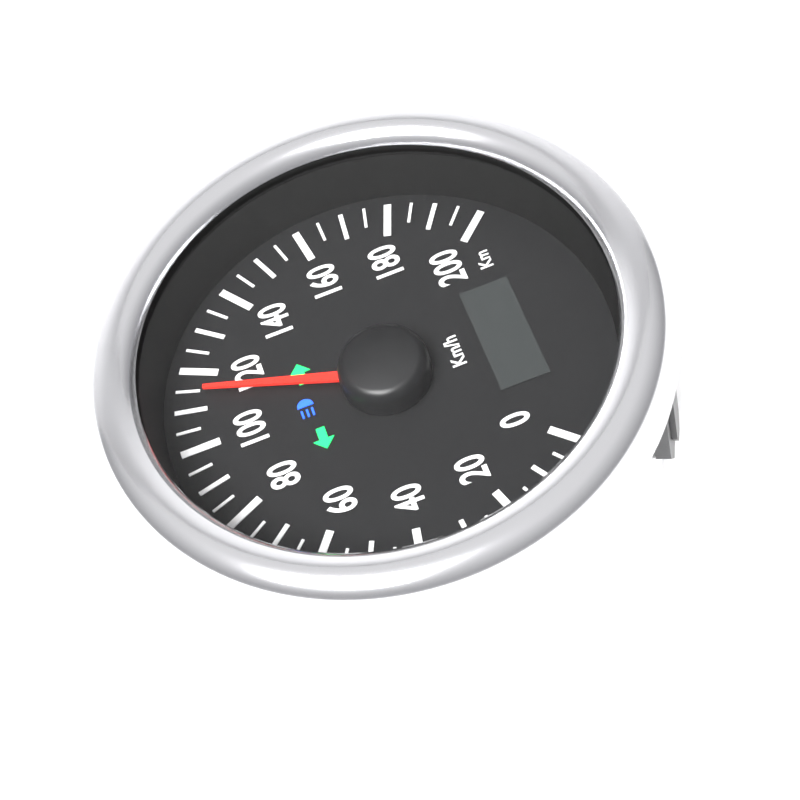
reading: 115 km/h
